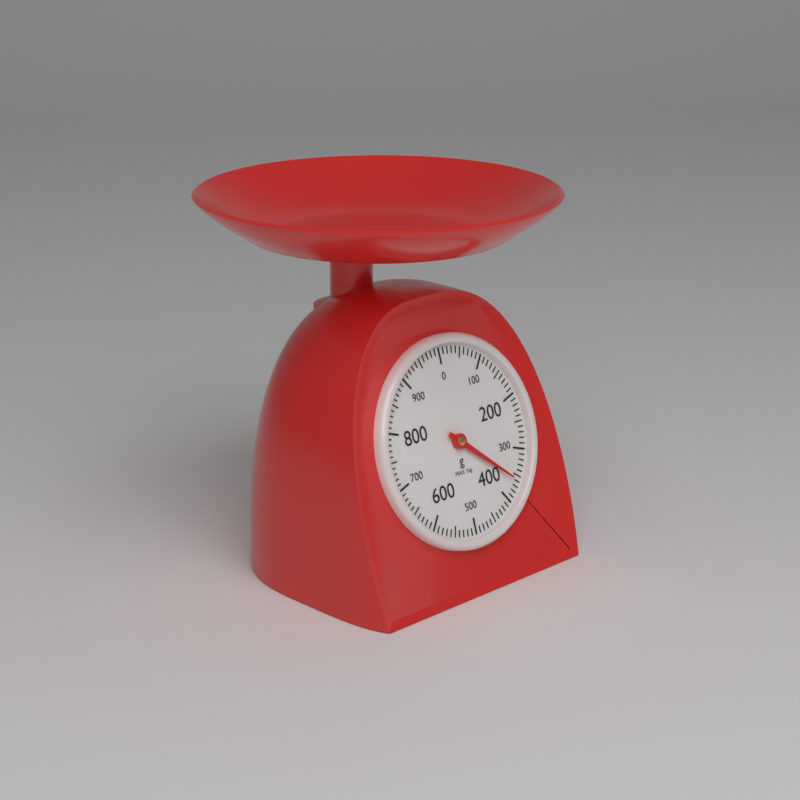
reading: 360 g
